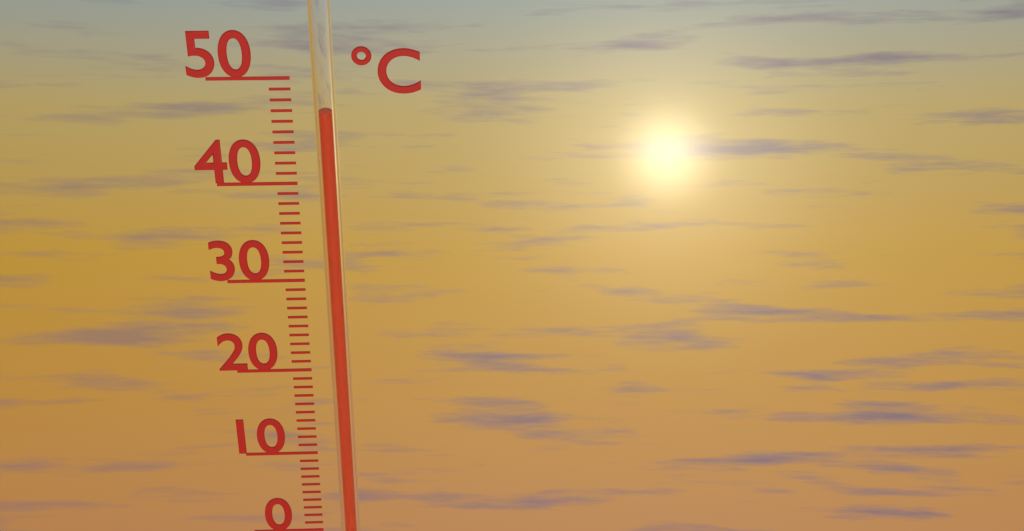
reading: 47 °C
